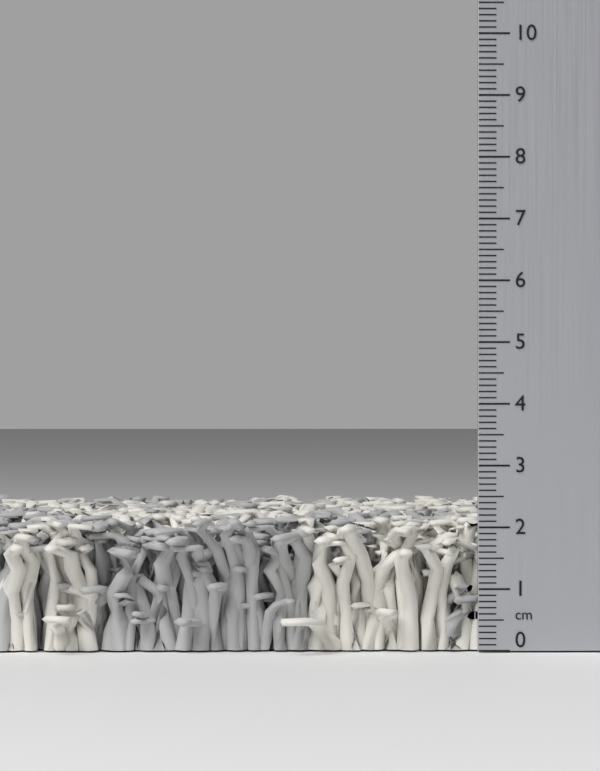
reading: 2.2 cm
